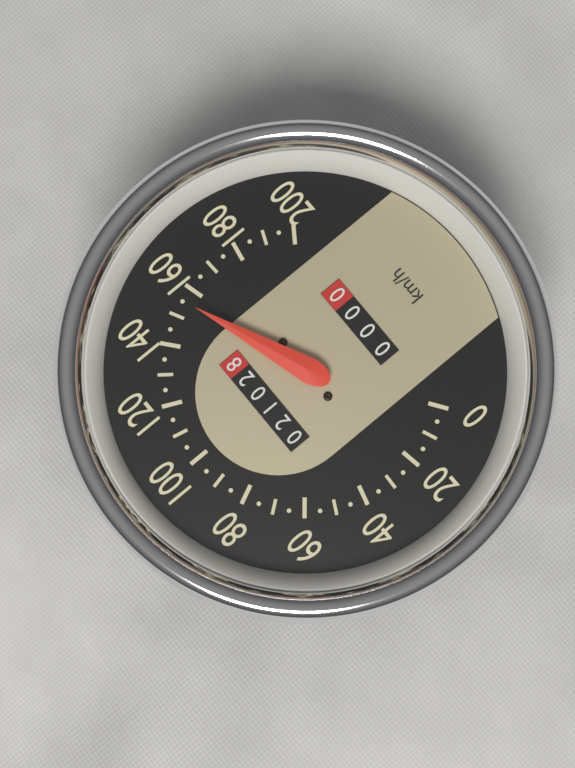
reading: 155 km/h
